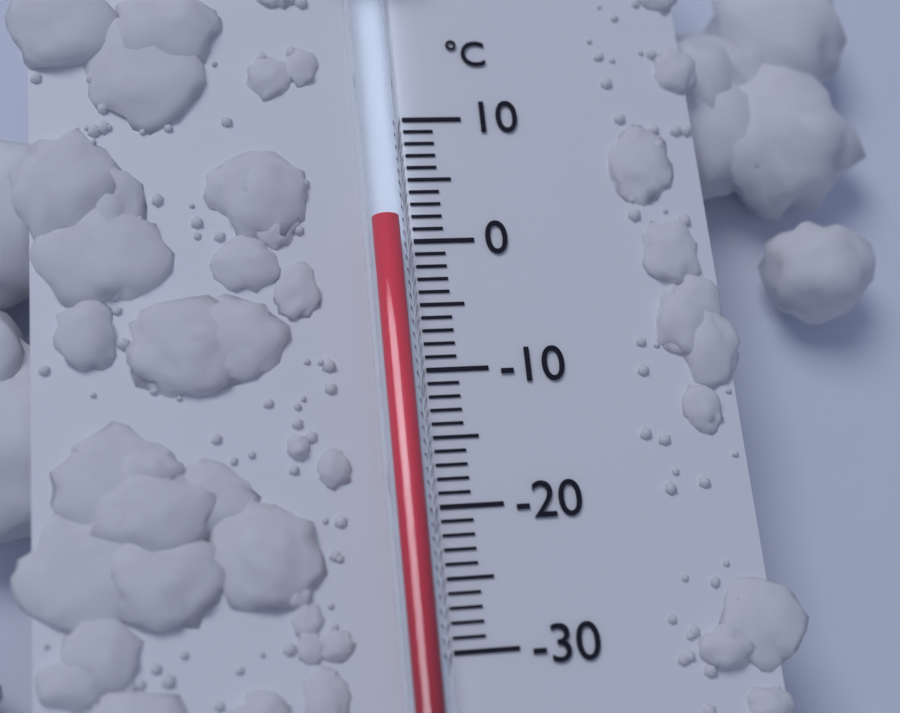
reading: 1 °C
